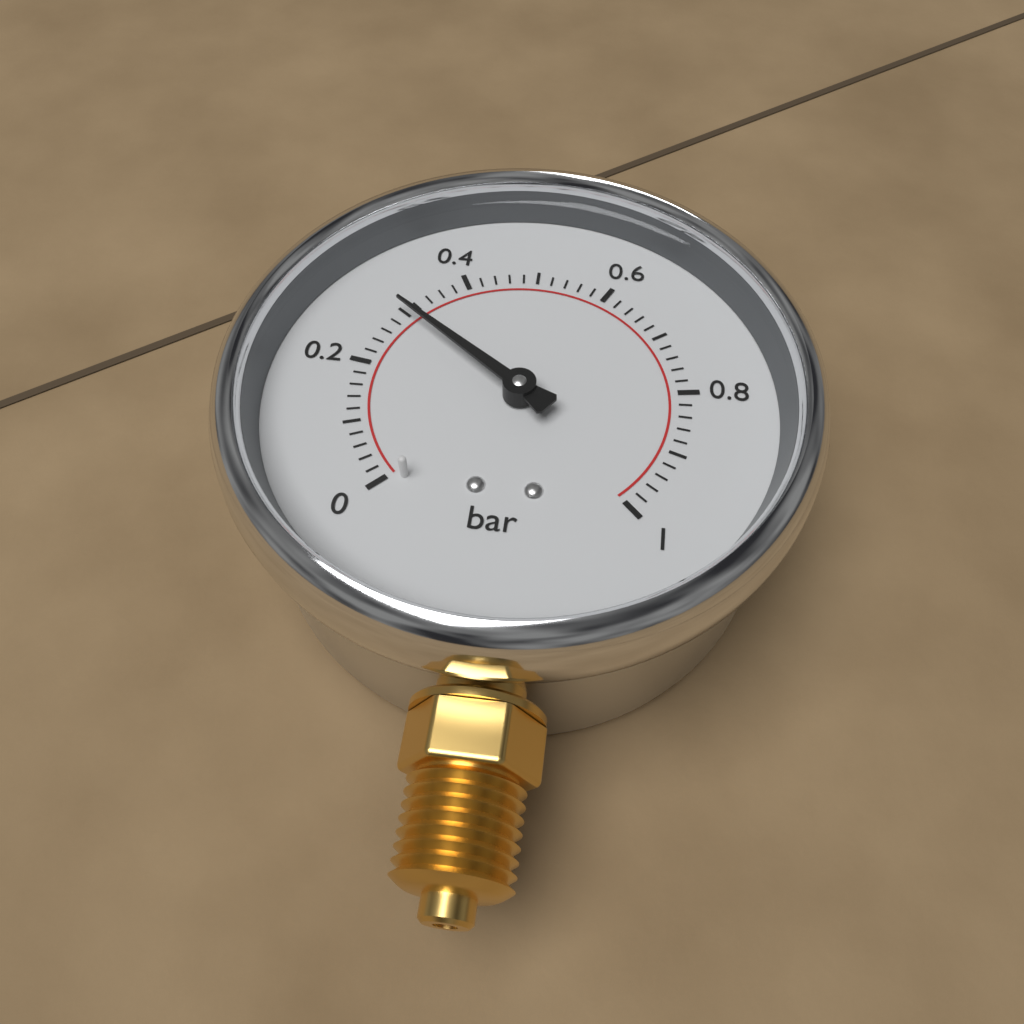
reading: 0.30 bar
